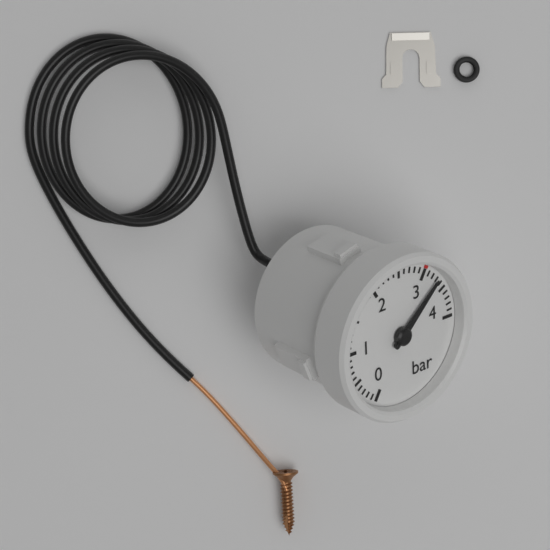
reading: 3.3 bar
